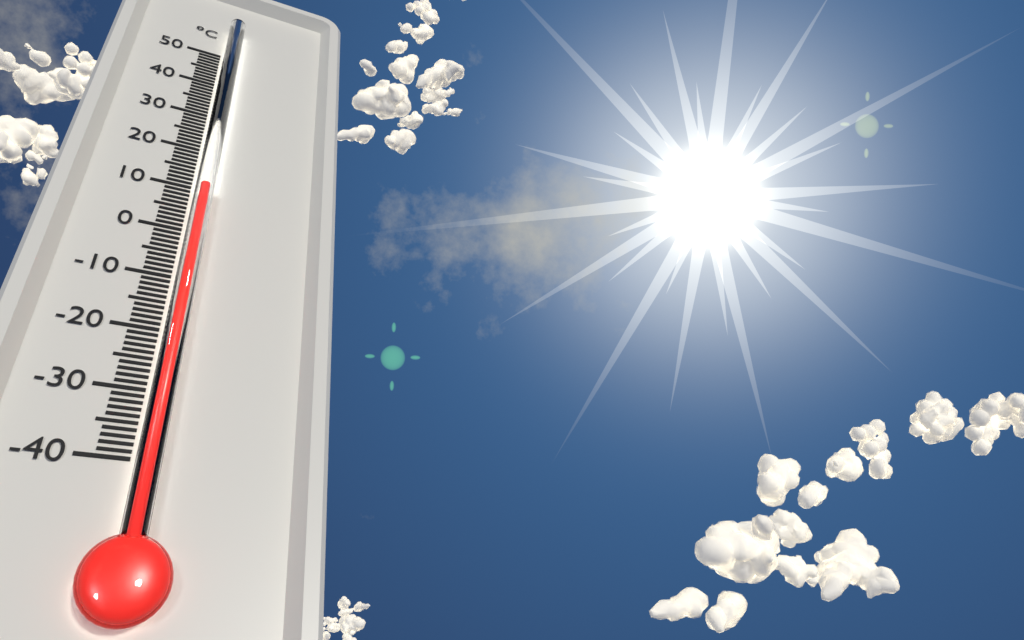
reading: 9 °C
